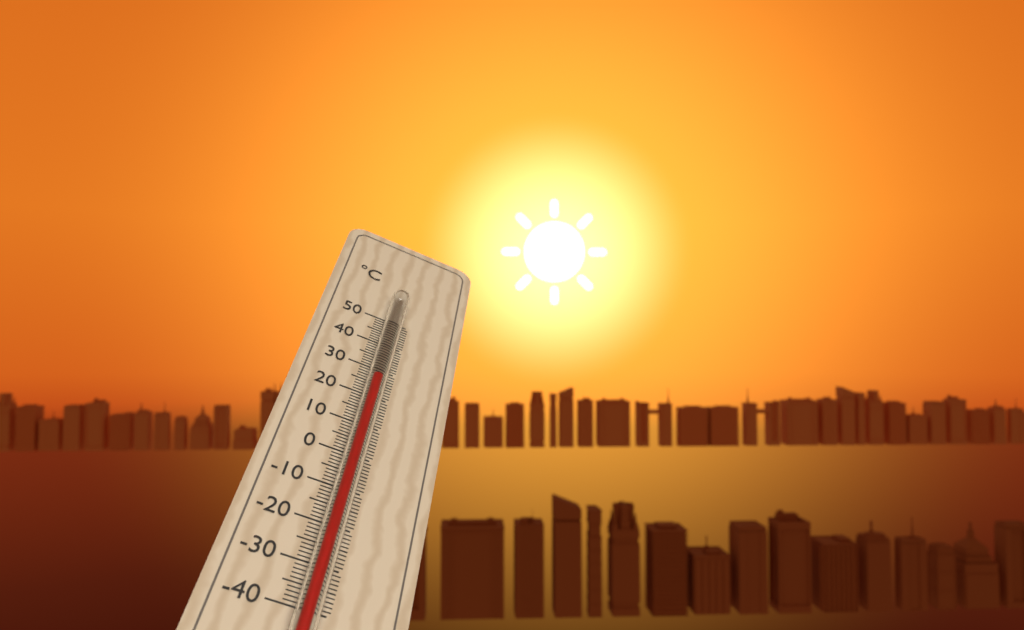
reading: 24 °C
